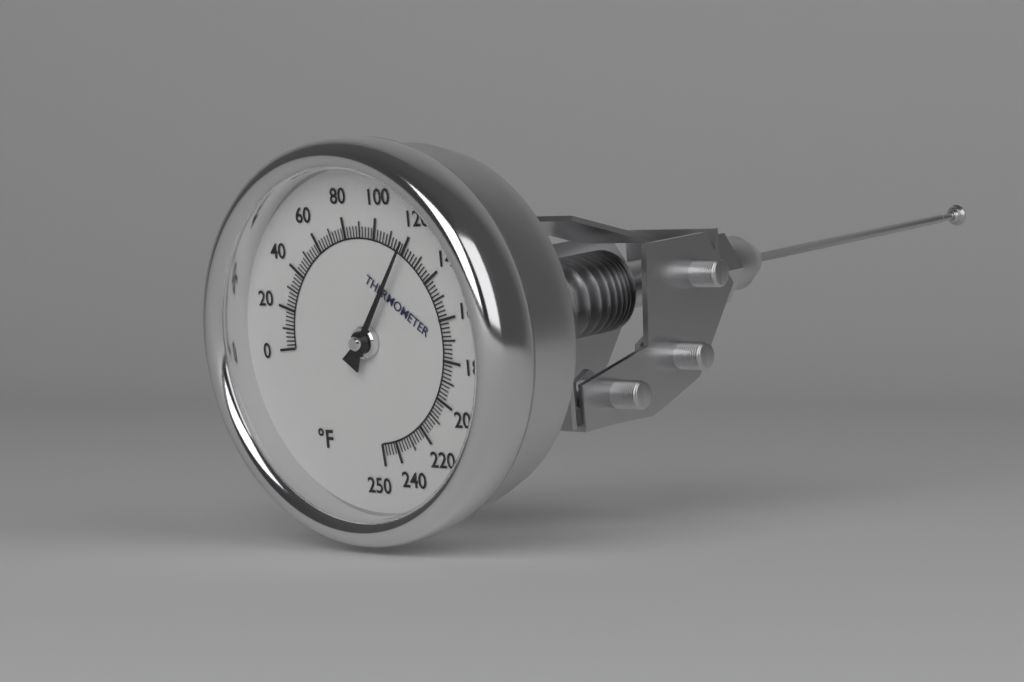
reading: 120 °F
